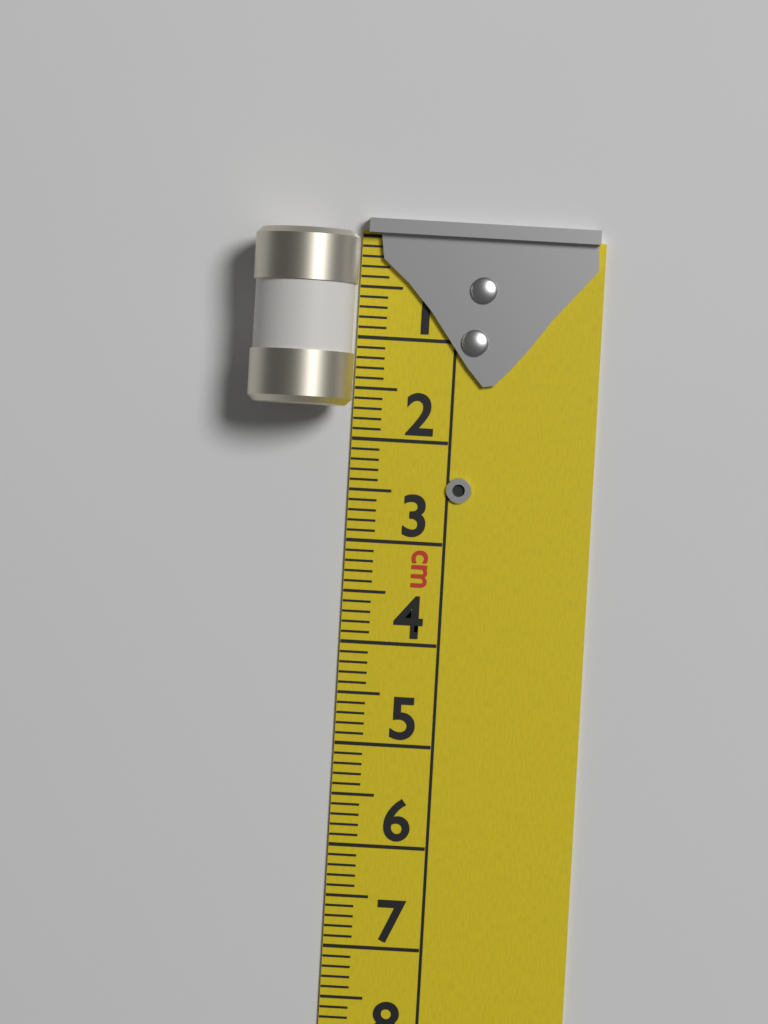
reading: 1.7 cm
